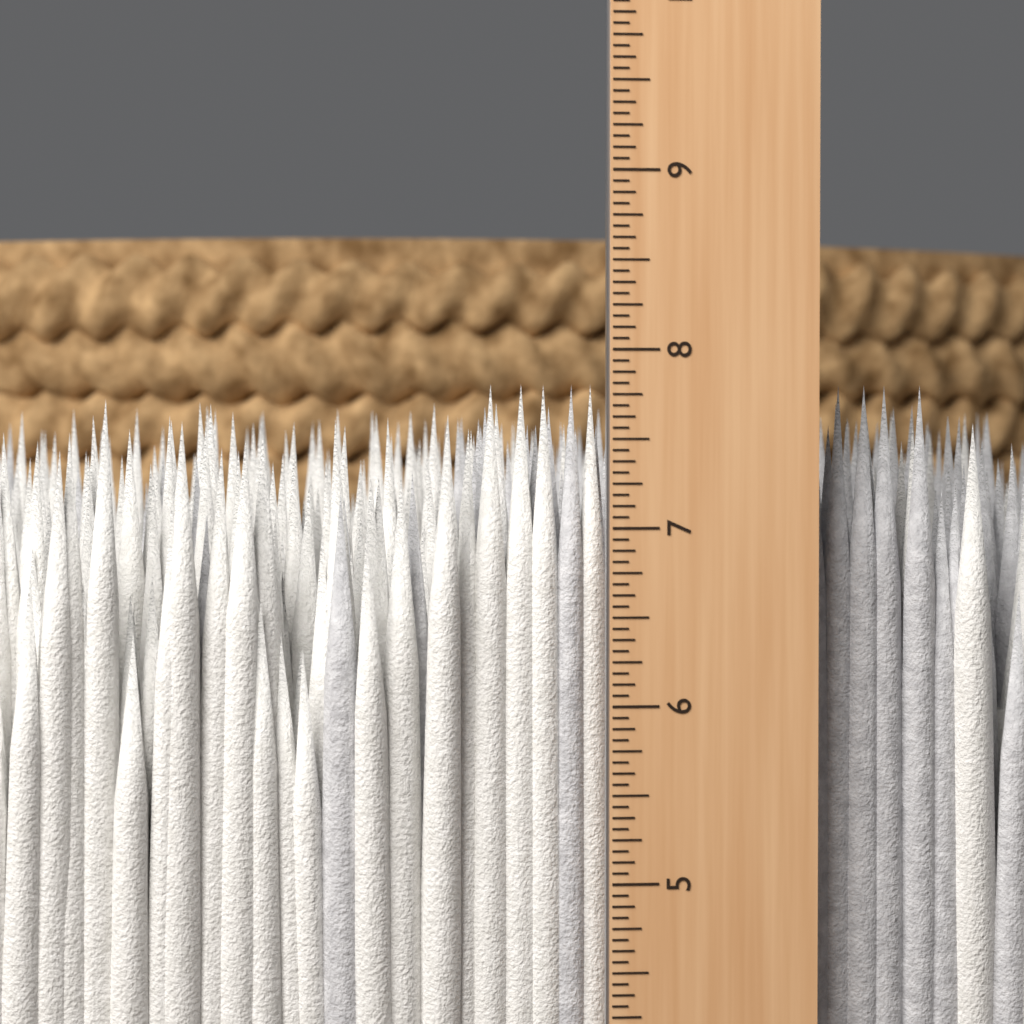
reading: 7.8125 in
